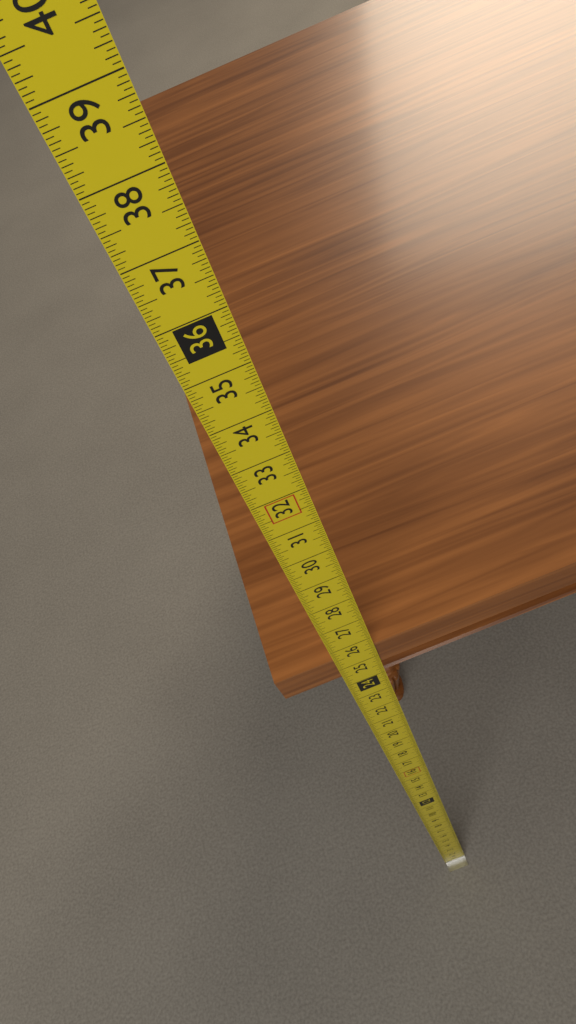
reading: 25.5625 in
